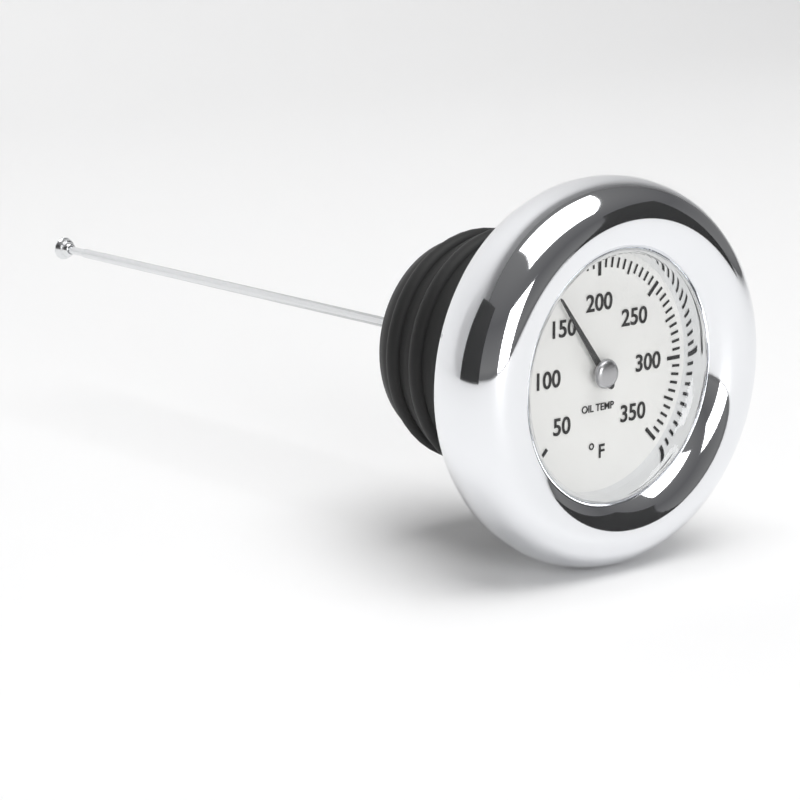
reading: 160 °F
